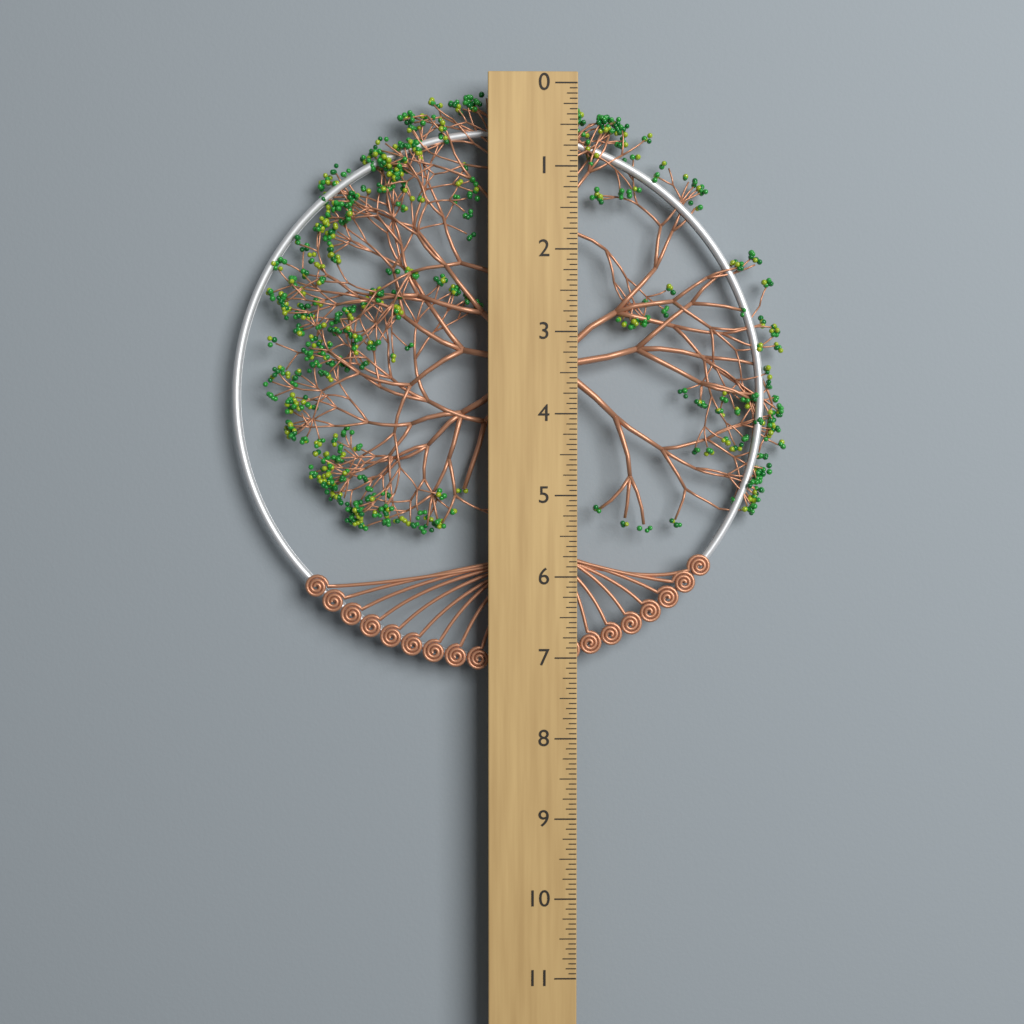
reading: 7.1875 (no unit)
